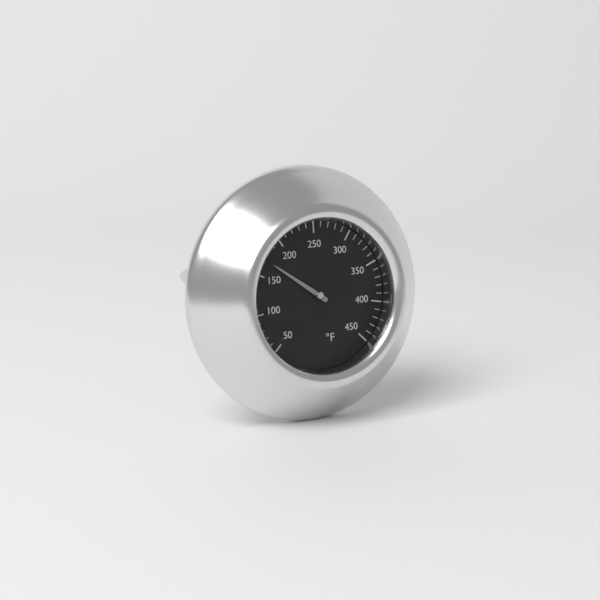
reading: 170 °F
